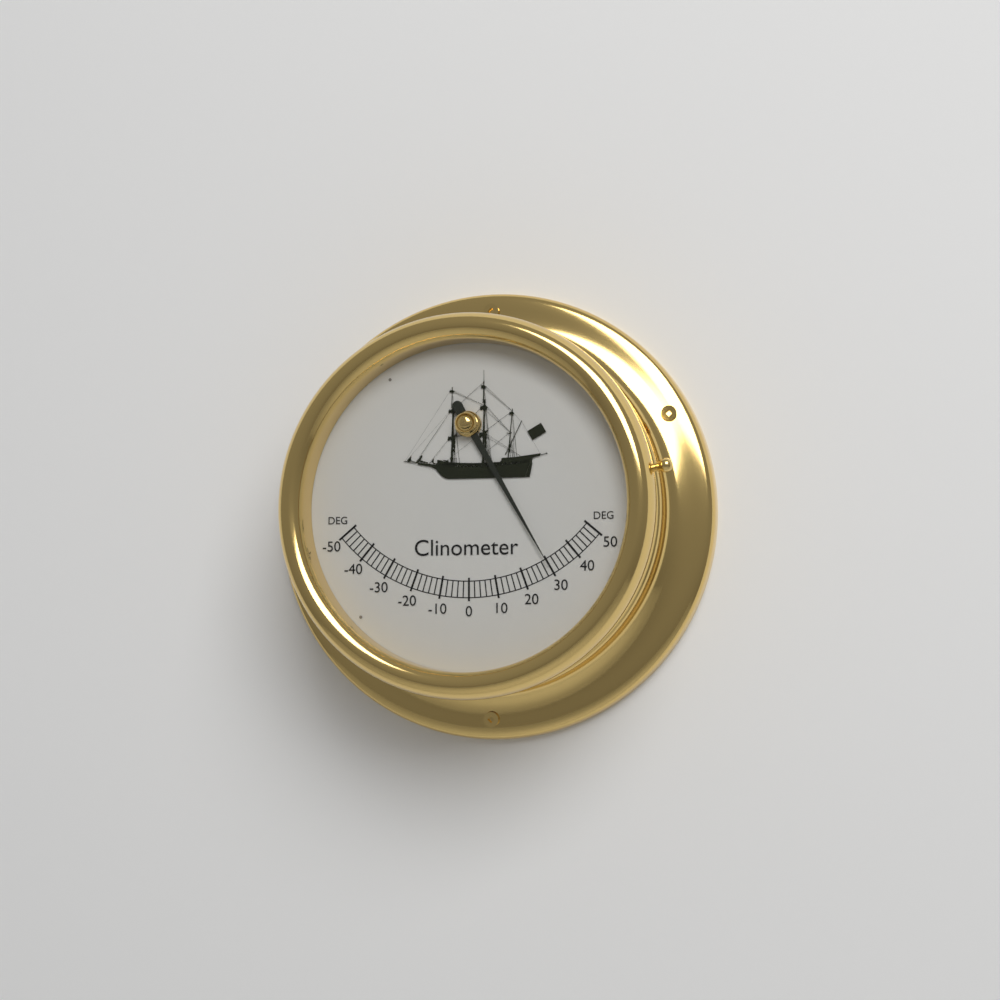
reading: 30 deg
